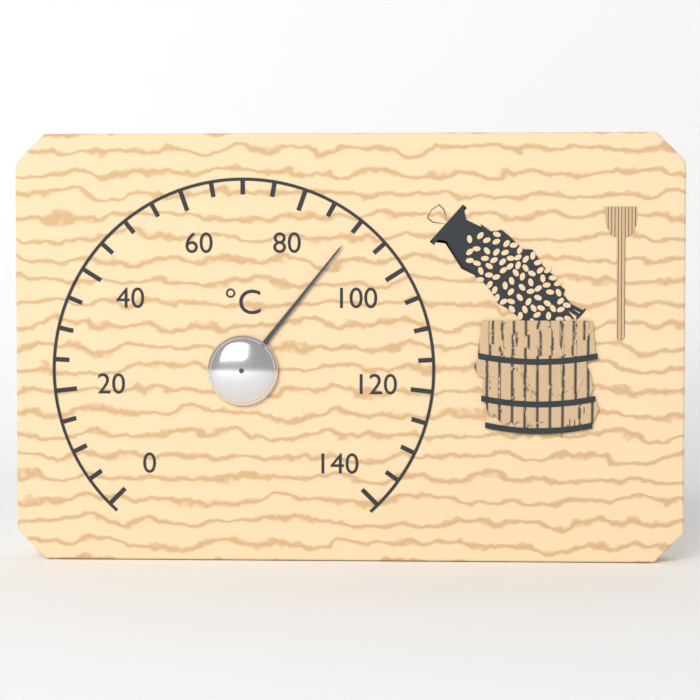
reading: 90 °C
